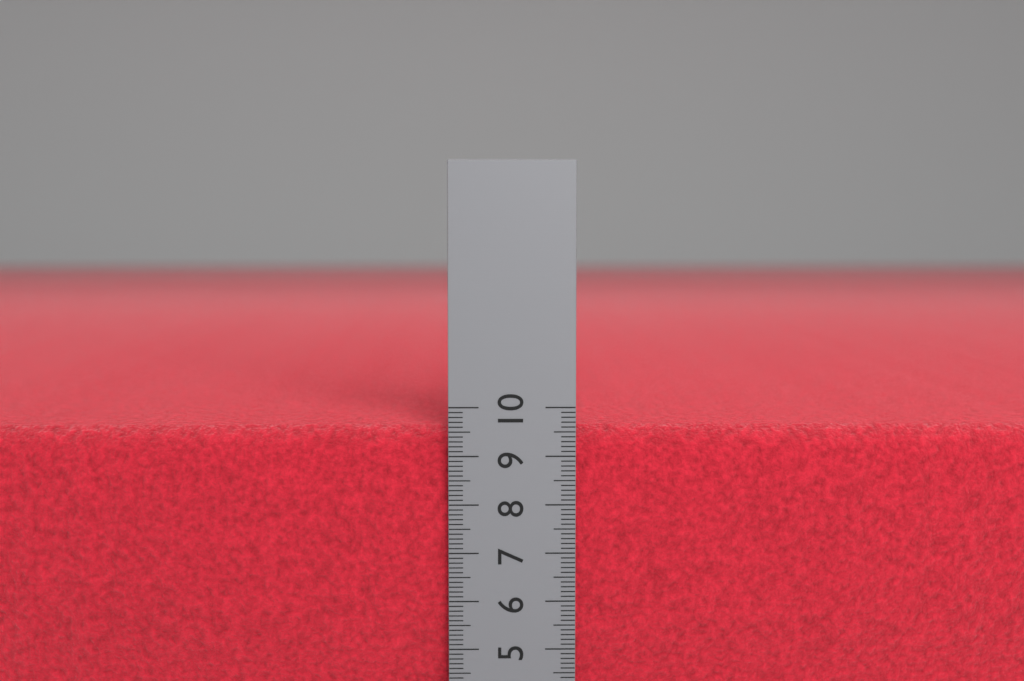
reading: 9.6 cm
